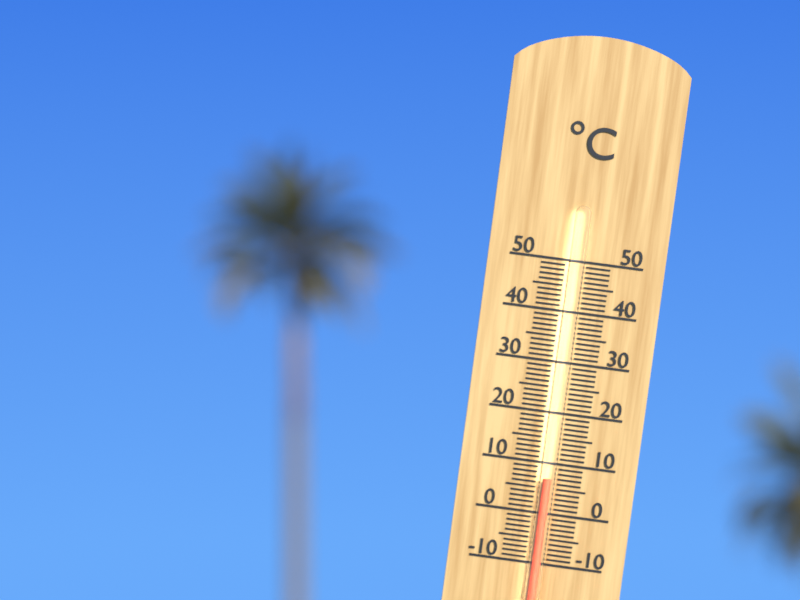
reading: 7 °C
